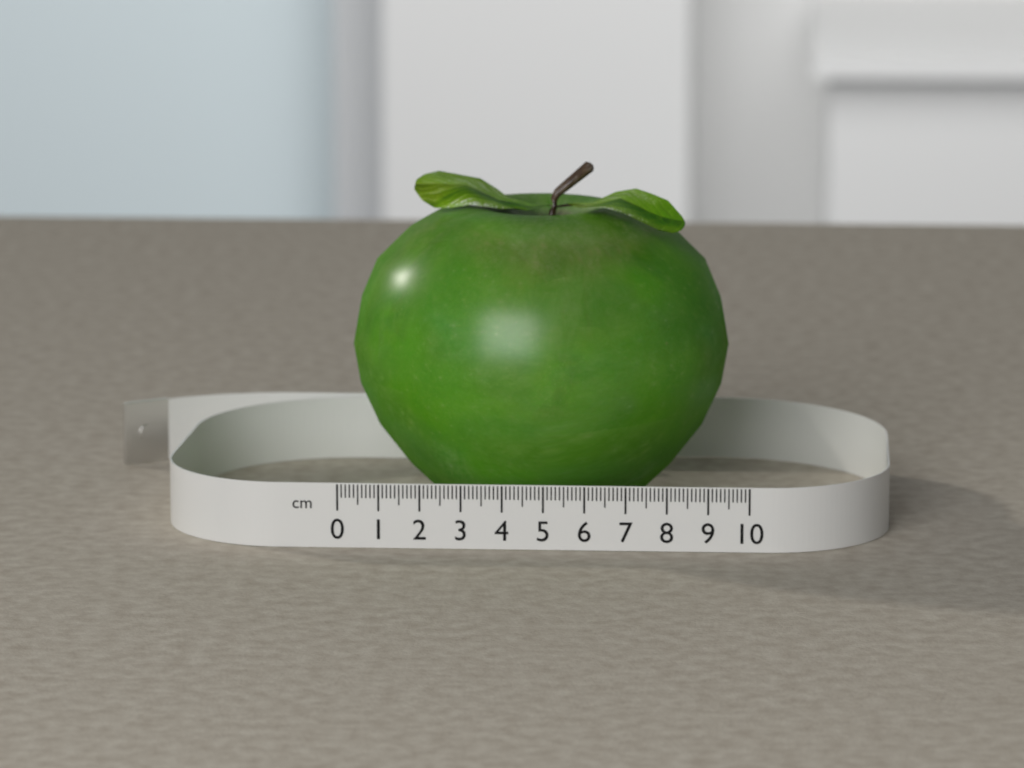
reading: 9.4 cm
